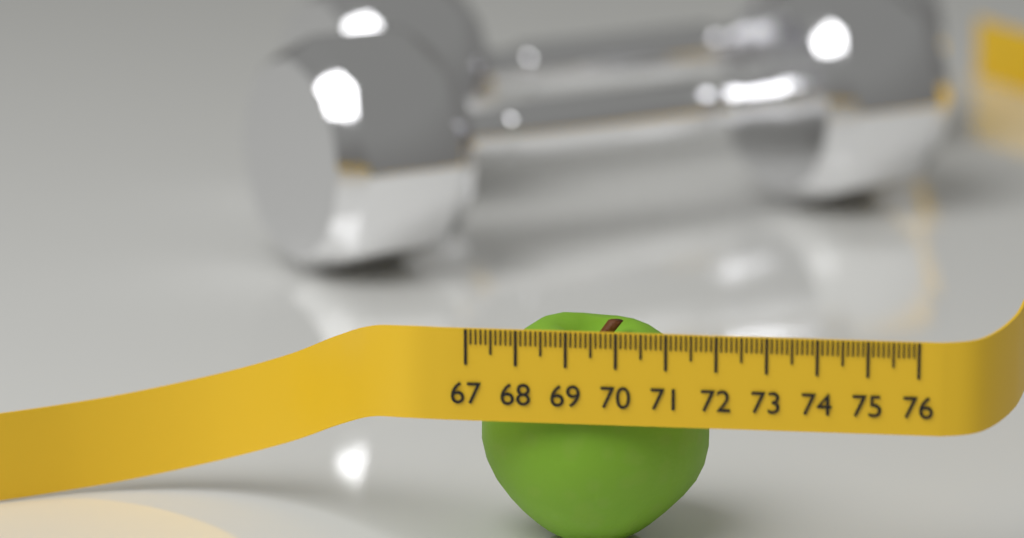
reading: 71.7 (no unit)
